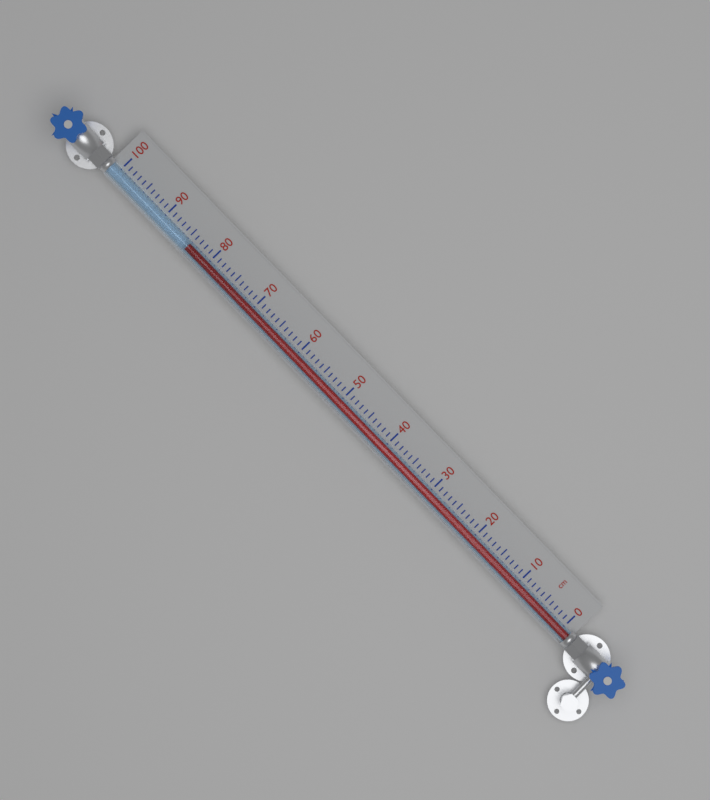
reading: 84 cm
